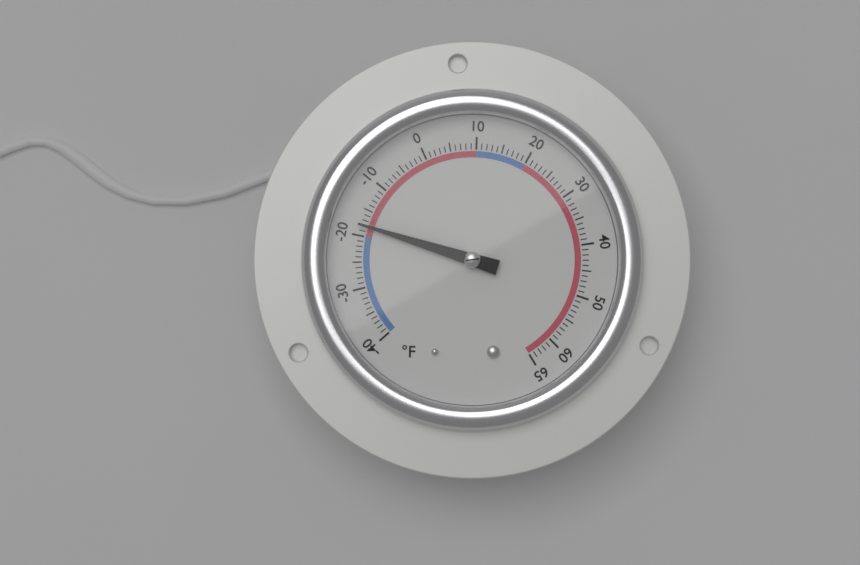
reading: -18 °F
